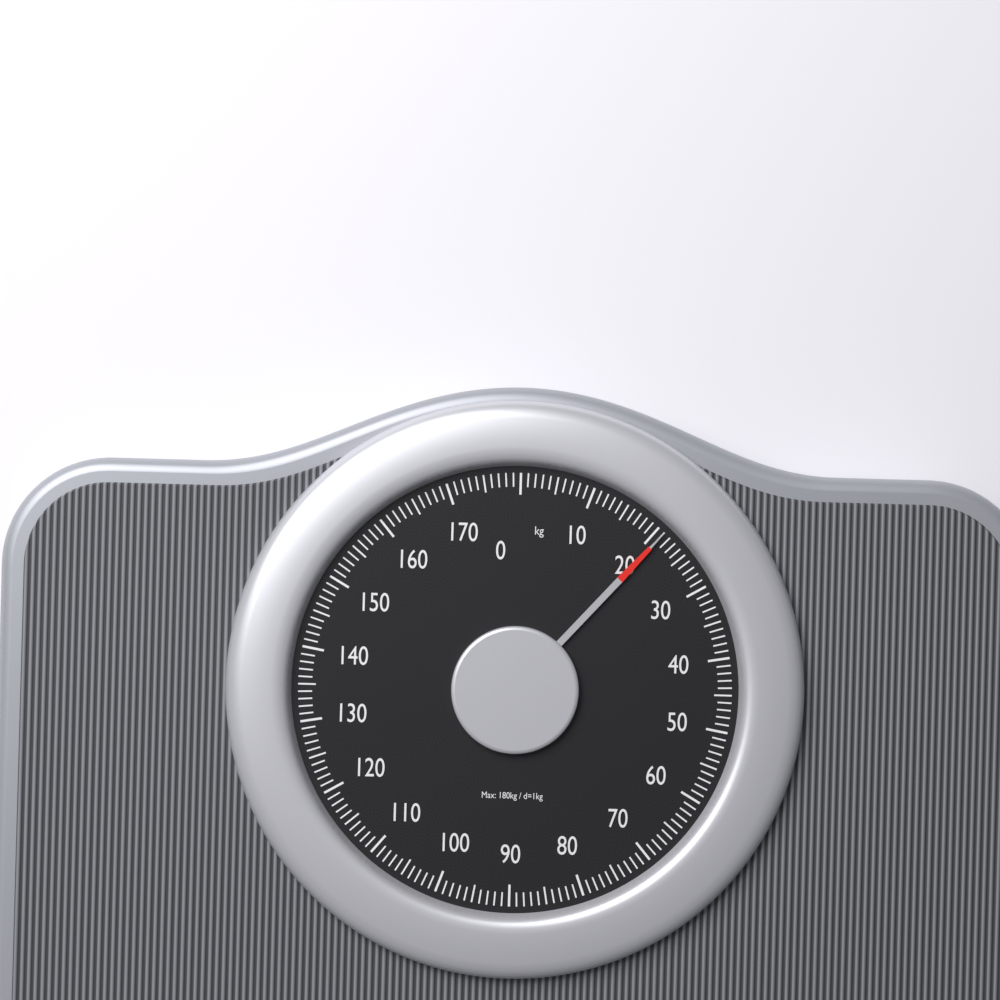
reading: 21 kg
